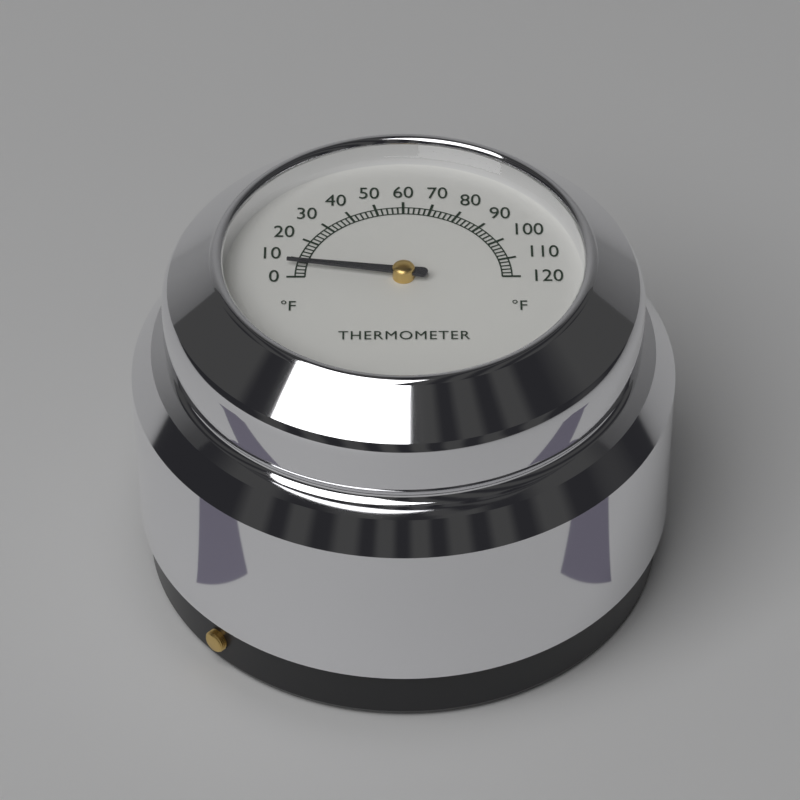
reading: 6 °F
